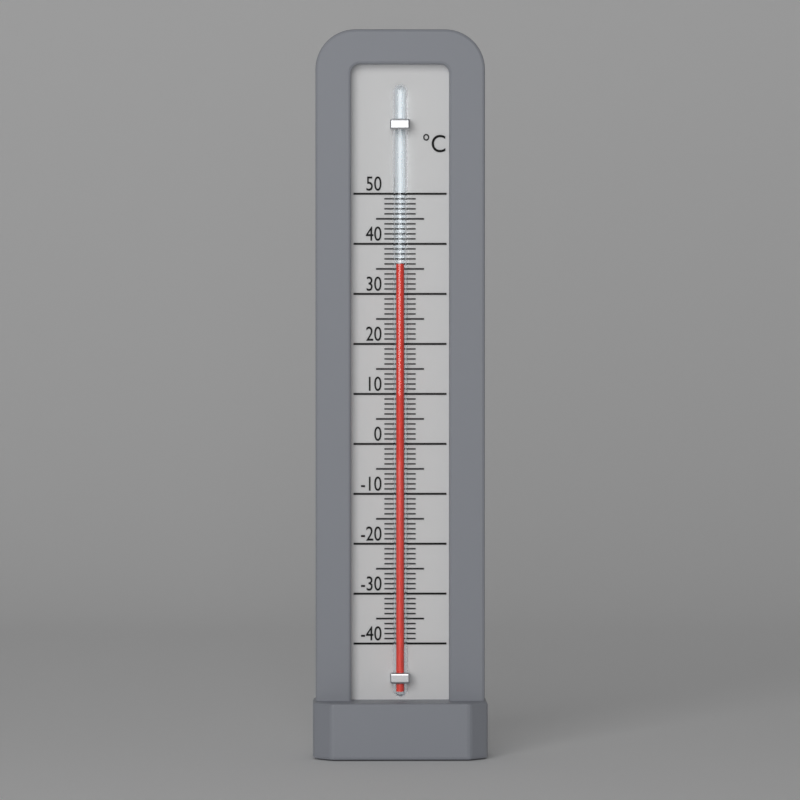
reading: 36 °C
